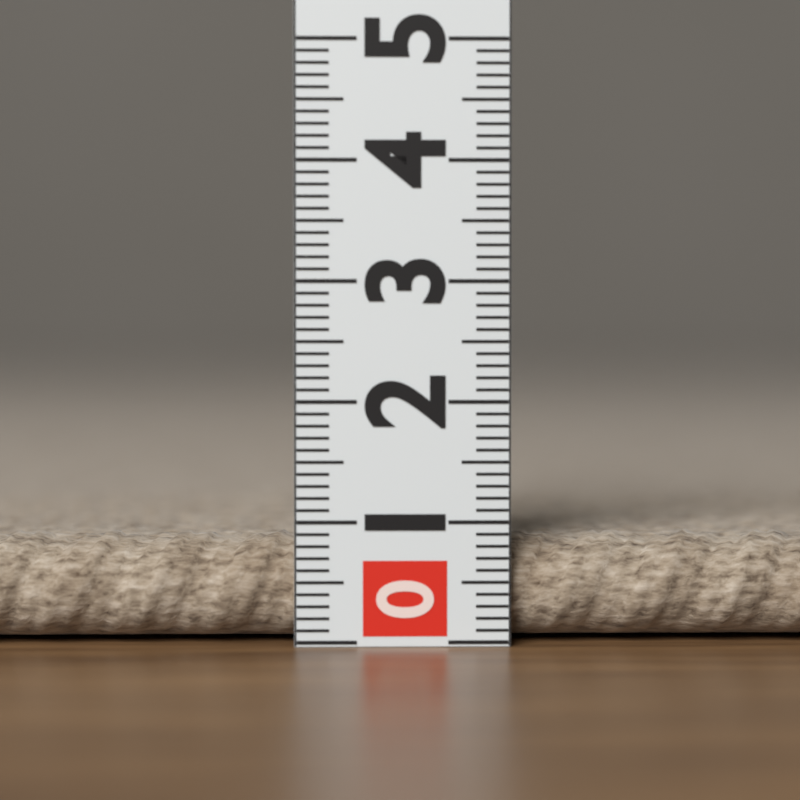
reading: 0.9 (no unit)
